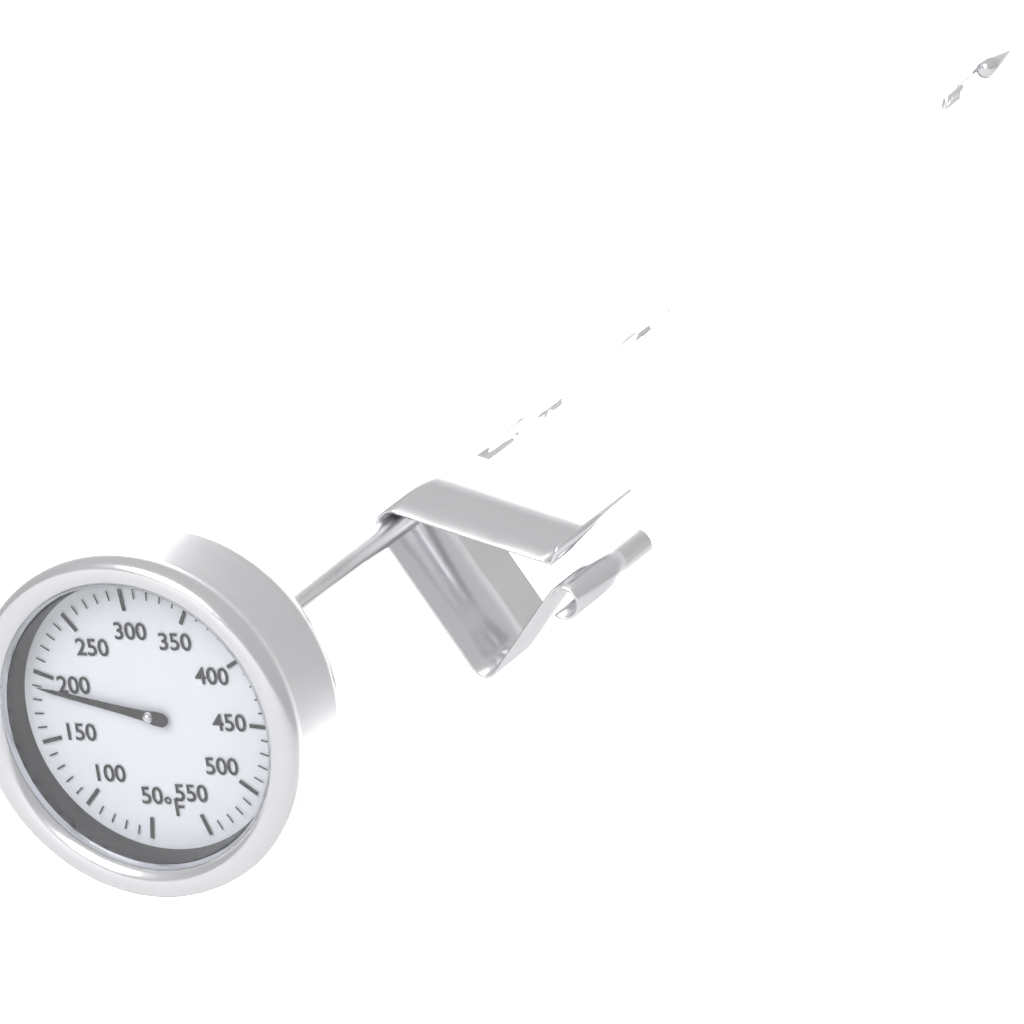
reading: 190 °F
